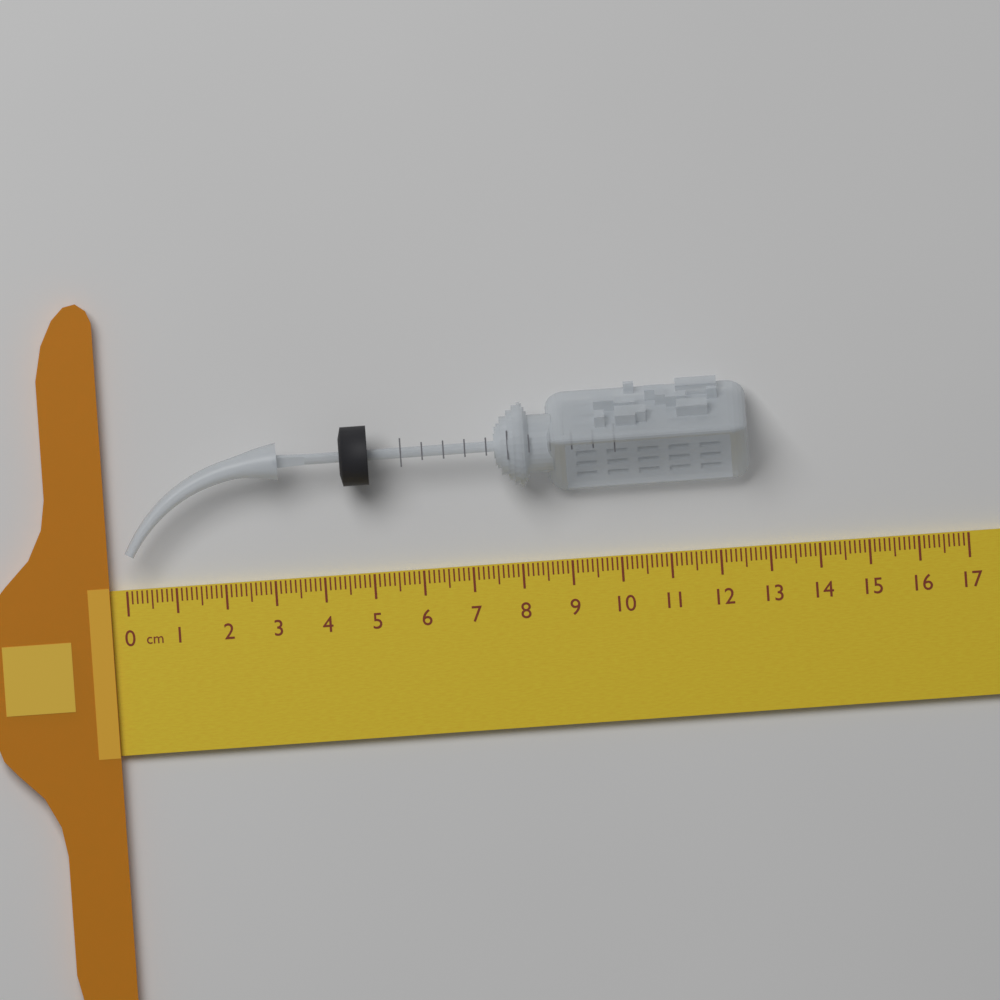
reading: 12.7 cm
